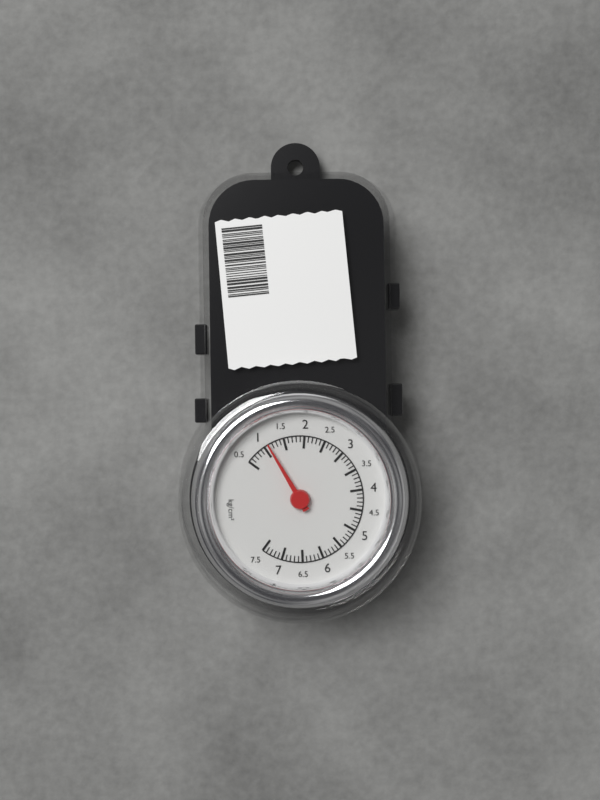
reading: 1.1 kg/cm²
